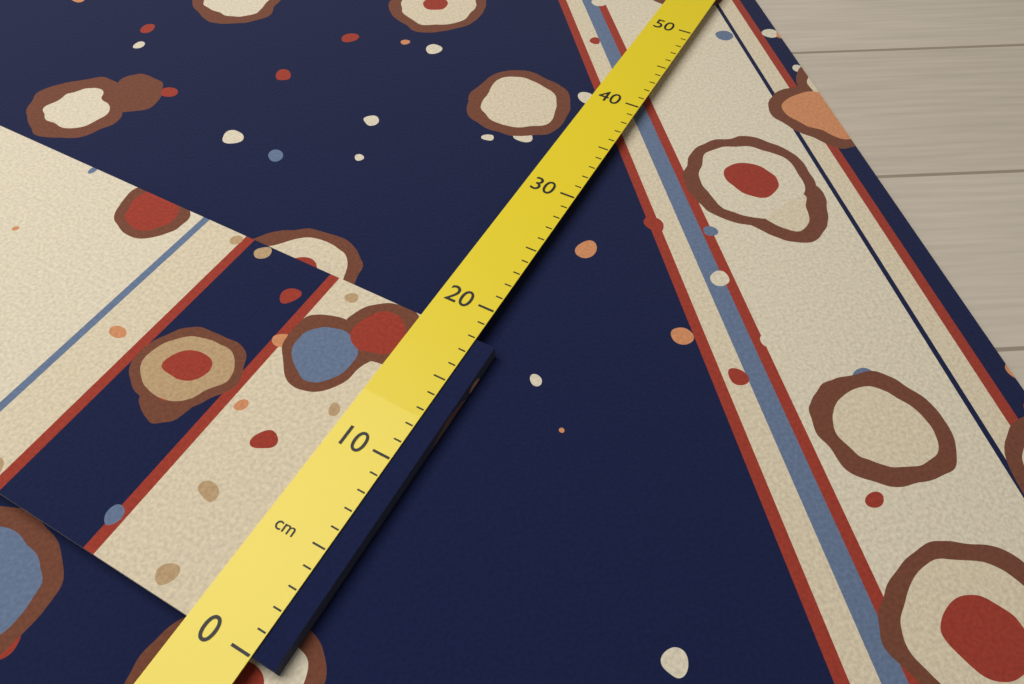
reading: 18 cm
